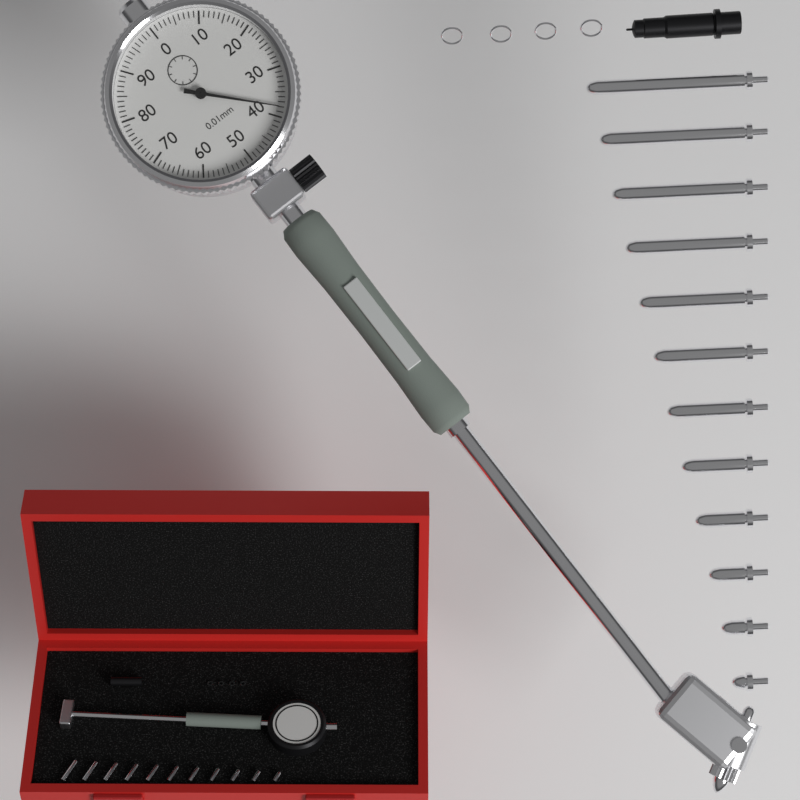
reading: 0.38 mm
